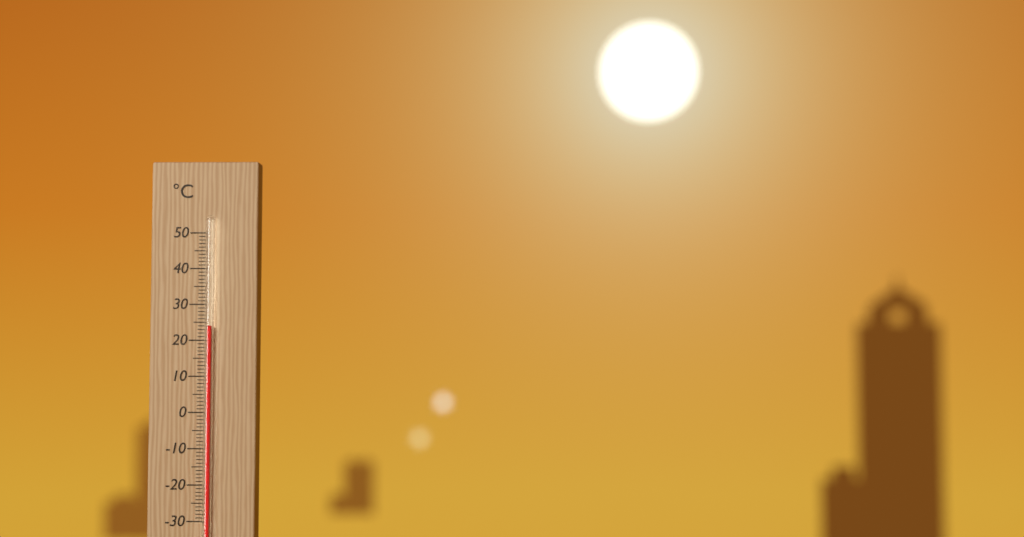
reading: 24 °C
